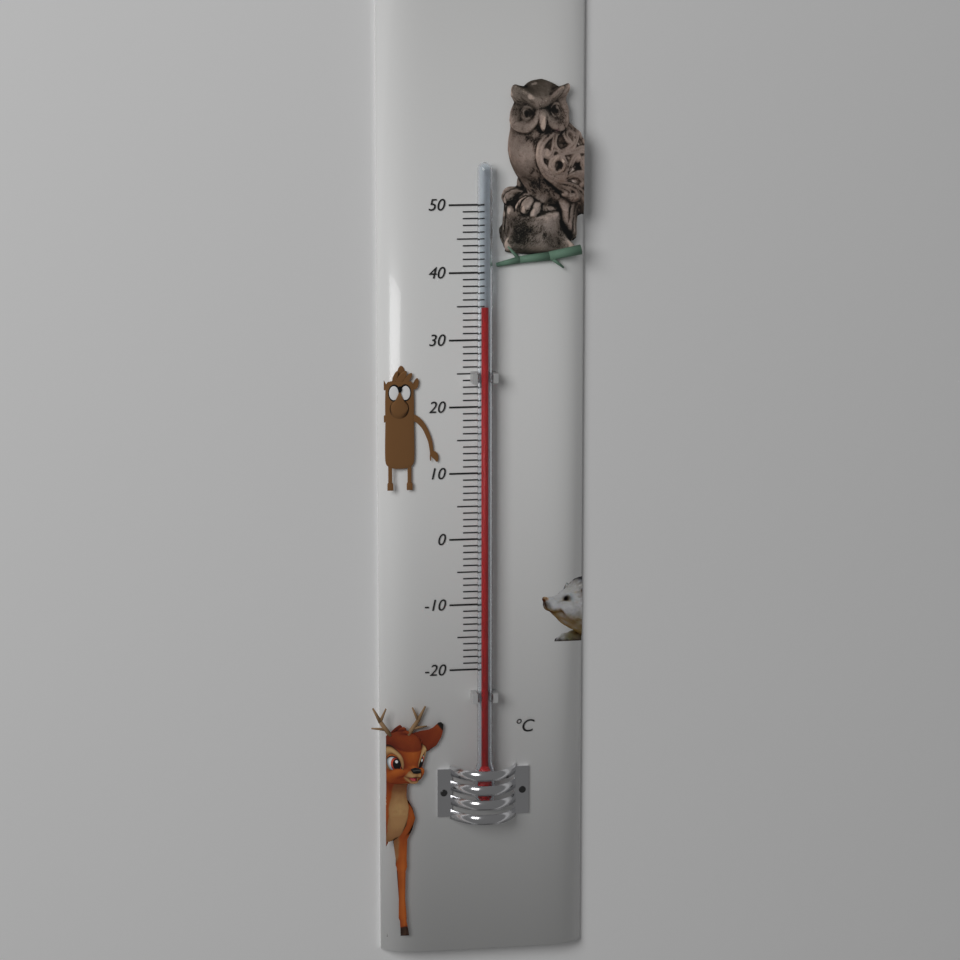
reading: 35 °C
